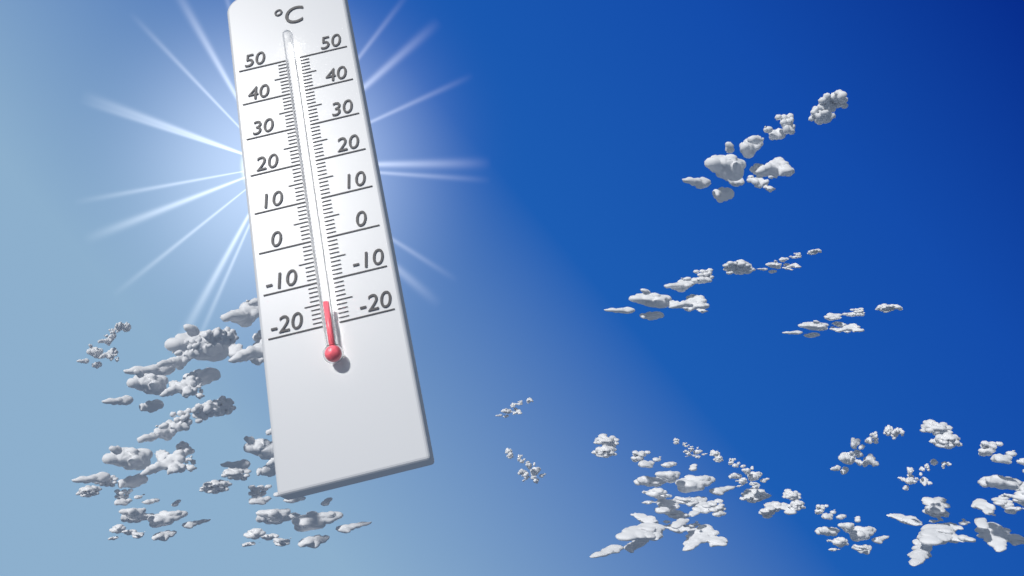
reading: -16 °C
